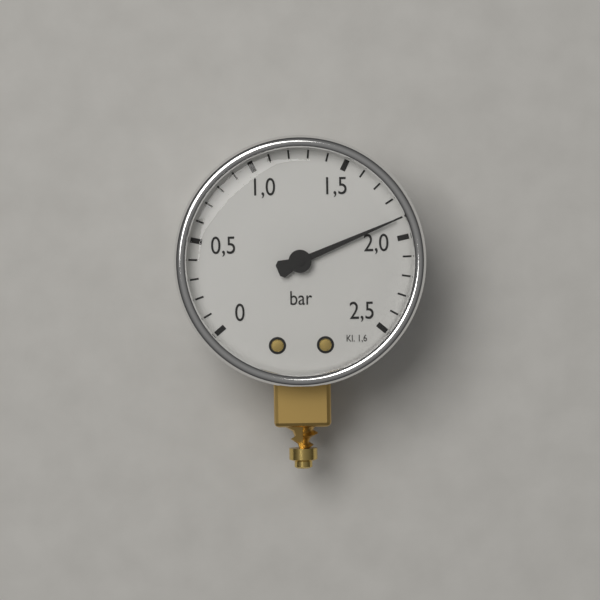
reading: 1.9 bar
